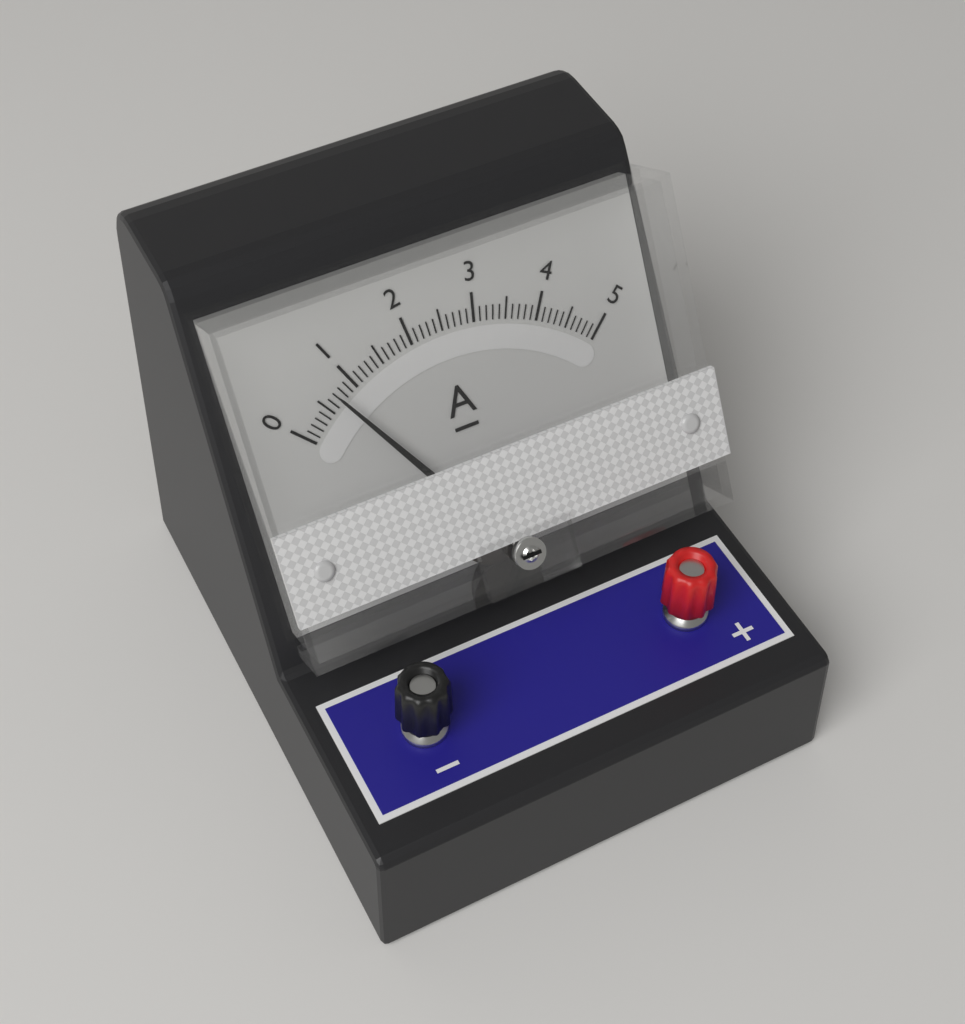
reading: 0.7 A
